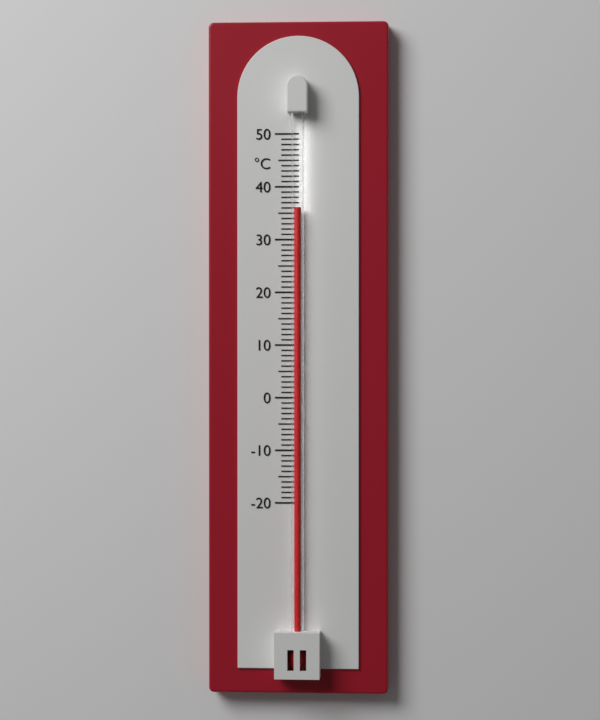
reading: 36 °C
